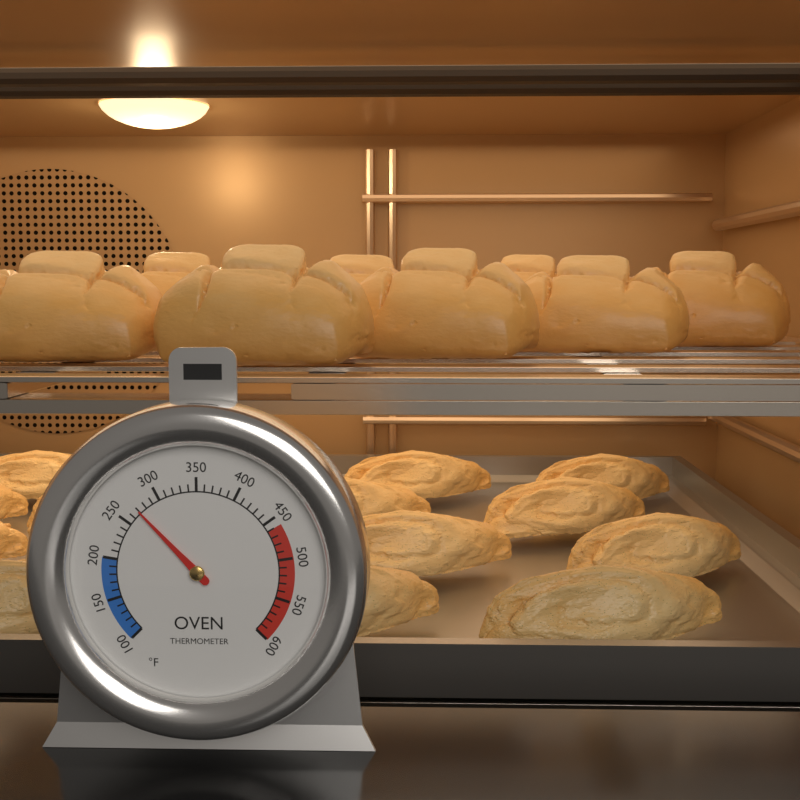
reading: 270 °F
